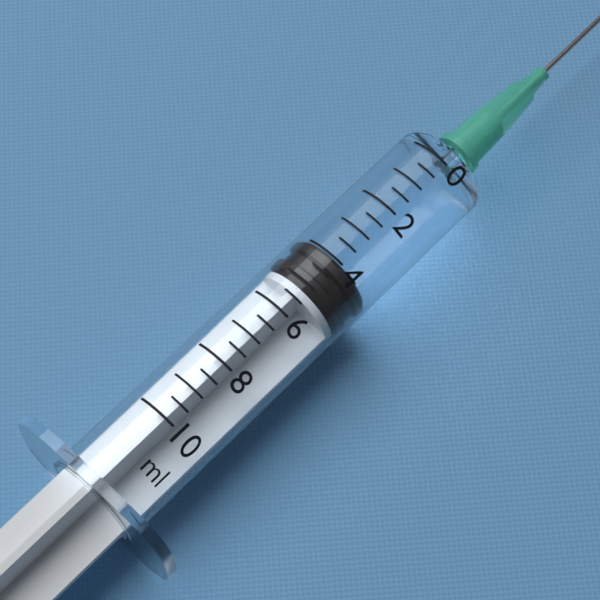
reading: 4.0 ml
